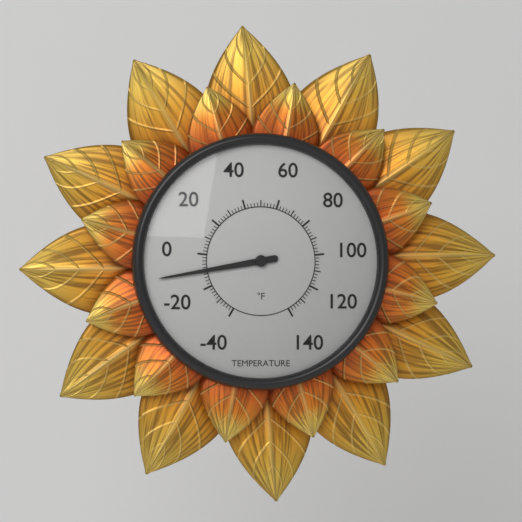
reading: -10 °F
